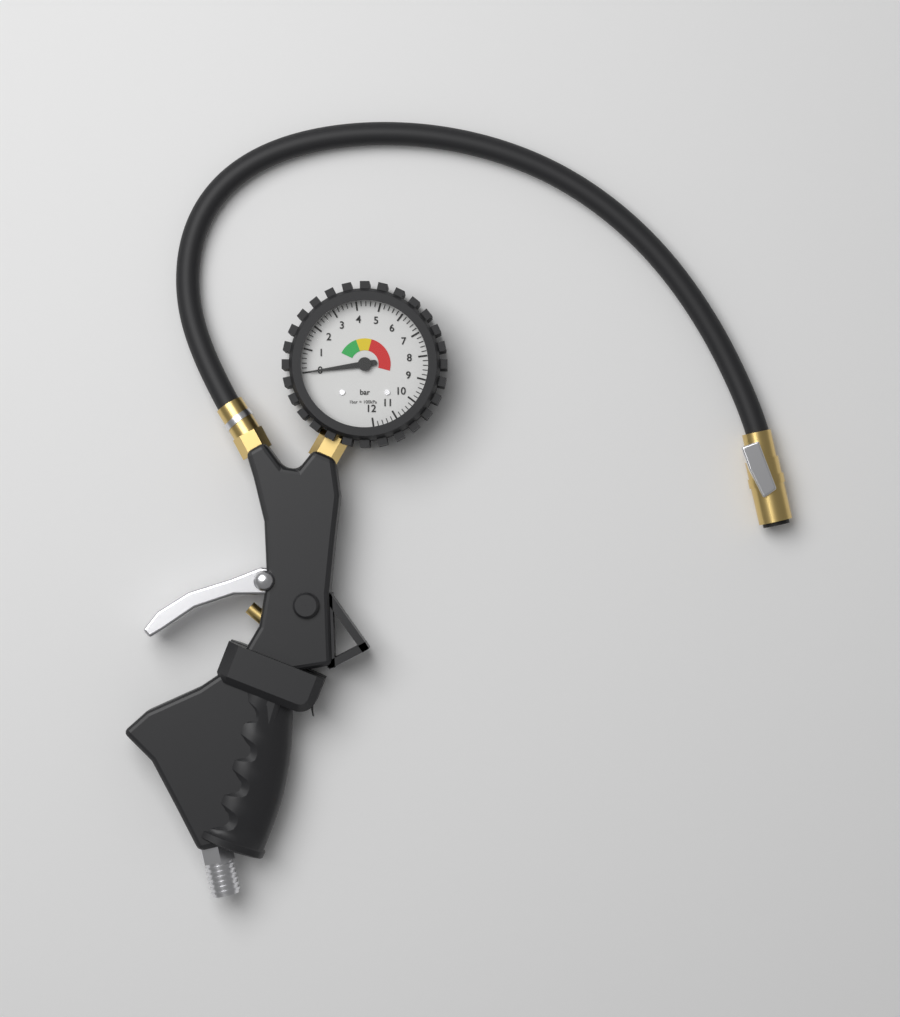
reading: 0.0 bar
